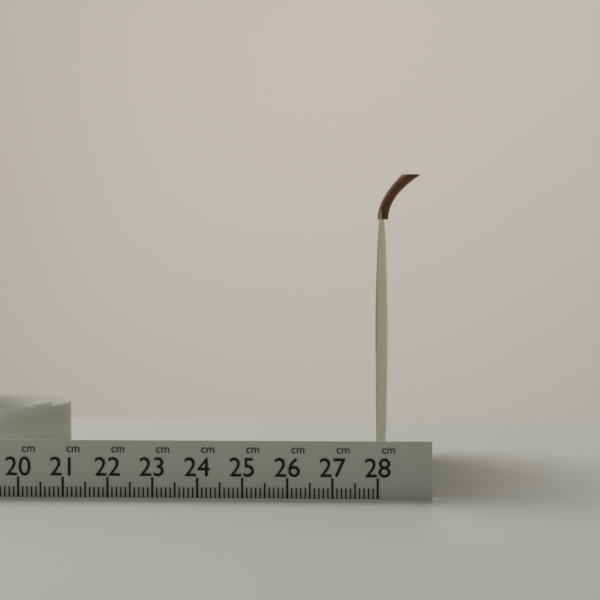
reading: 27.9 cm
